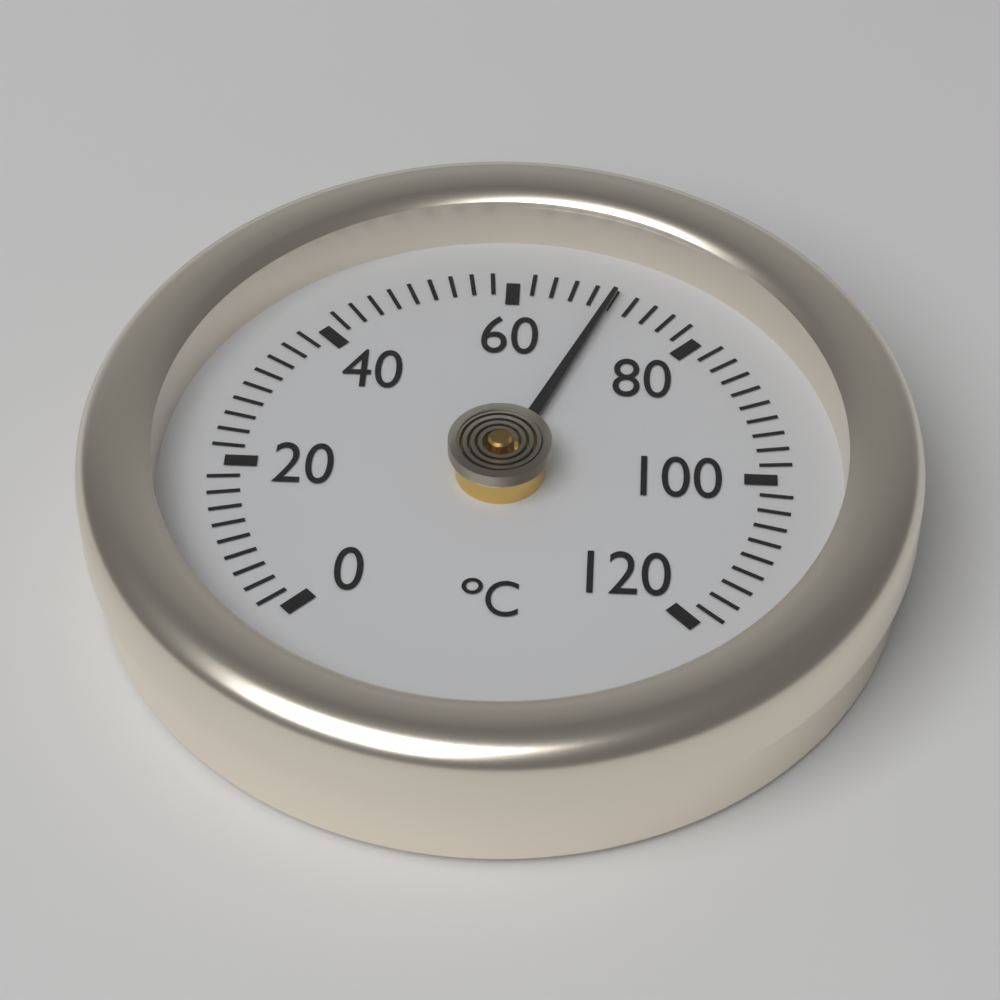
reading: 70 °C
